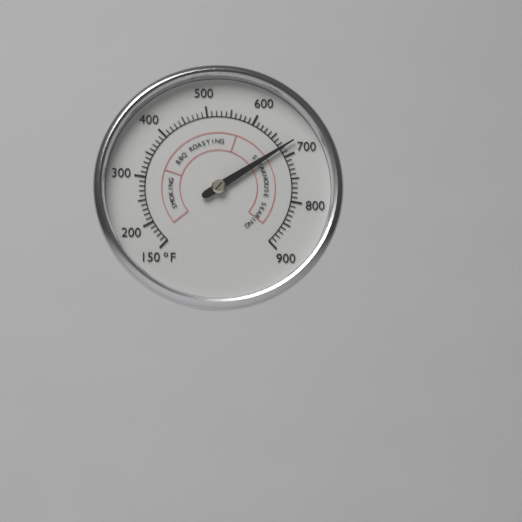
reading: 680 °F
